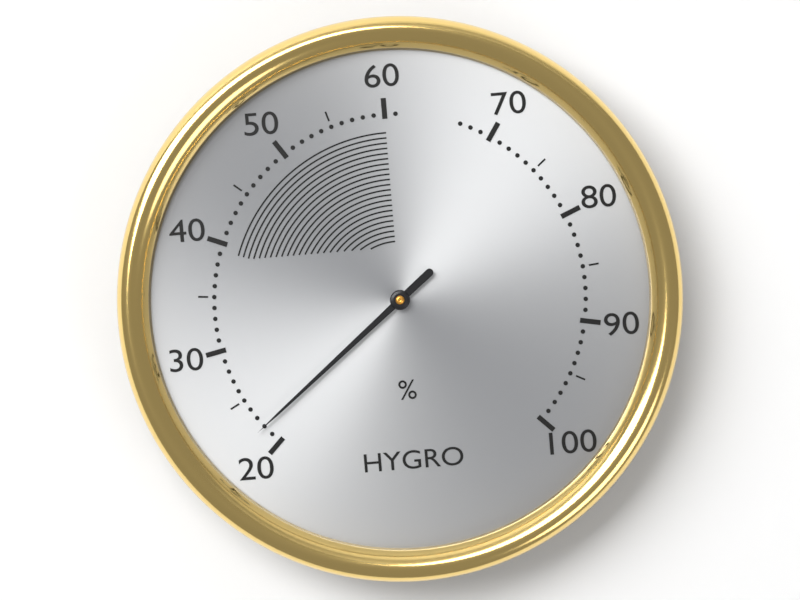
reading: 22 %
